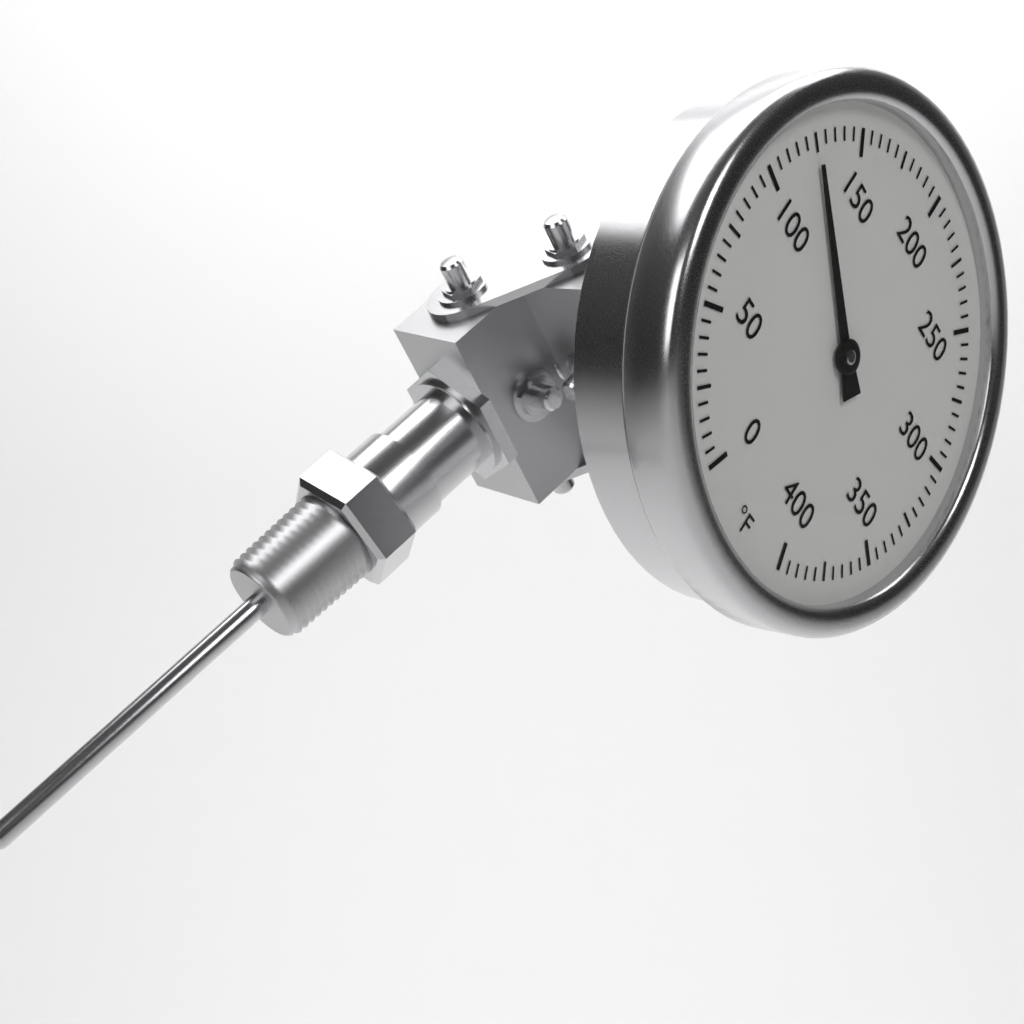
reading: 125 °F
